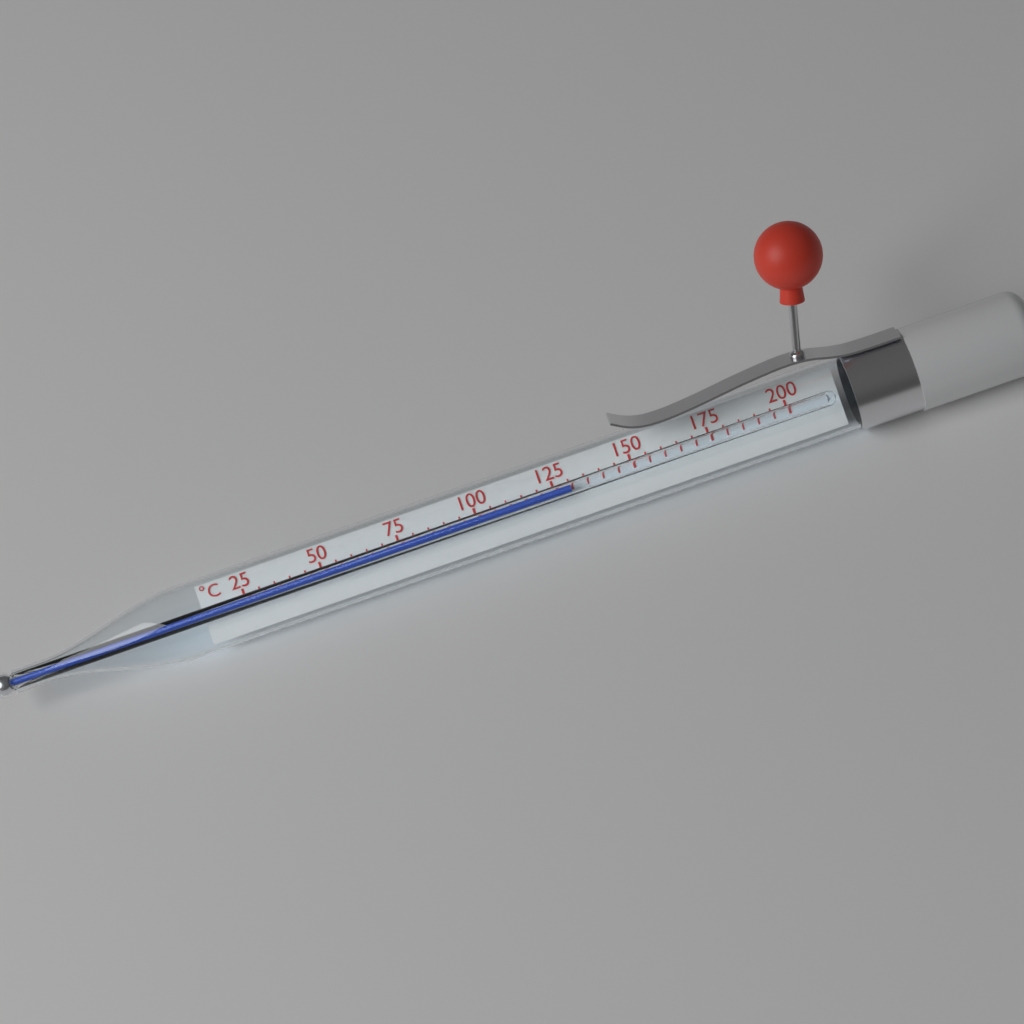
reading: 130 °C
